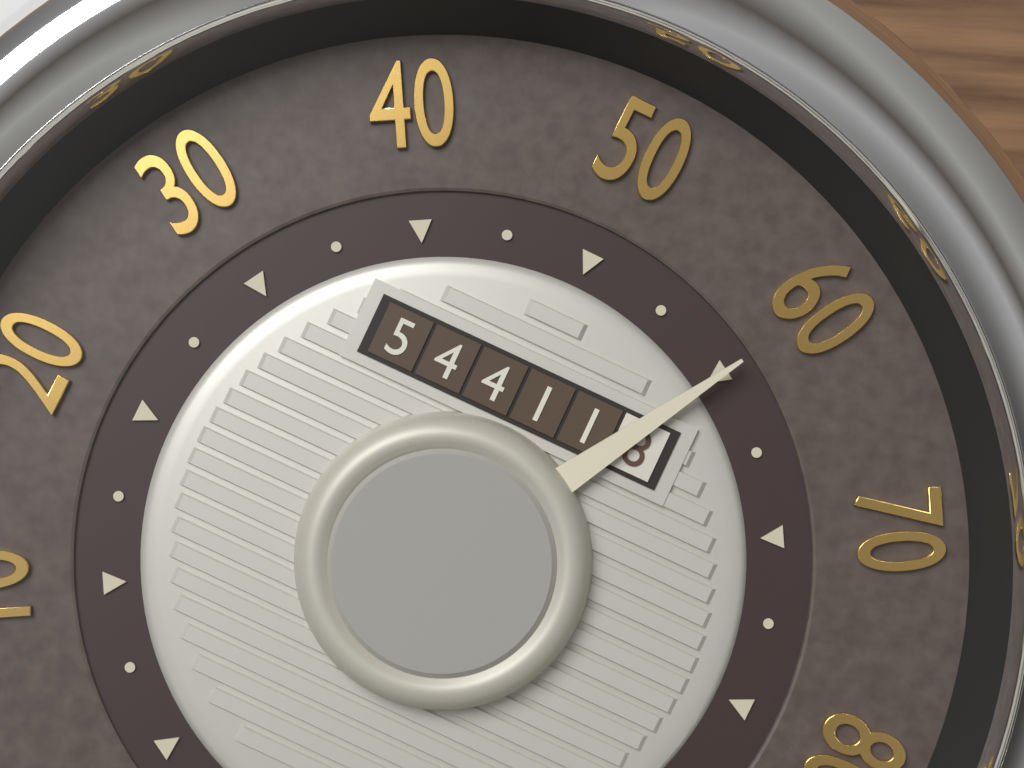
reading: 60 mph
